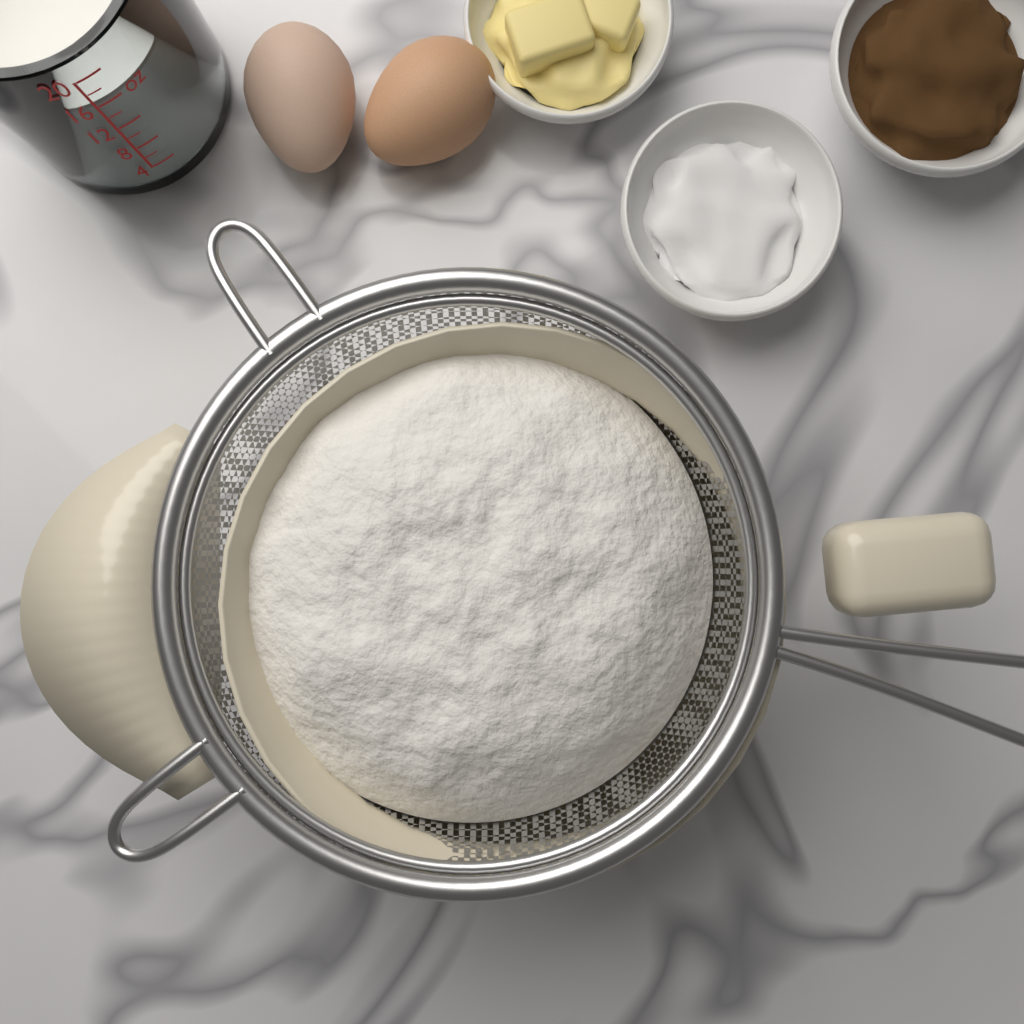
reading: 16 oz
